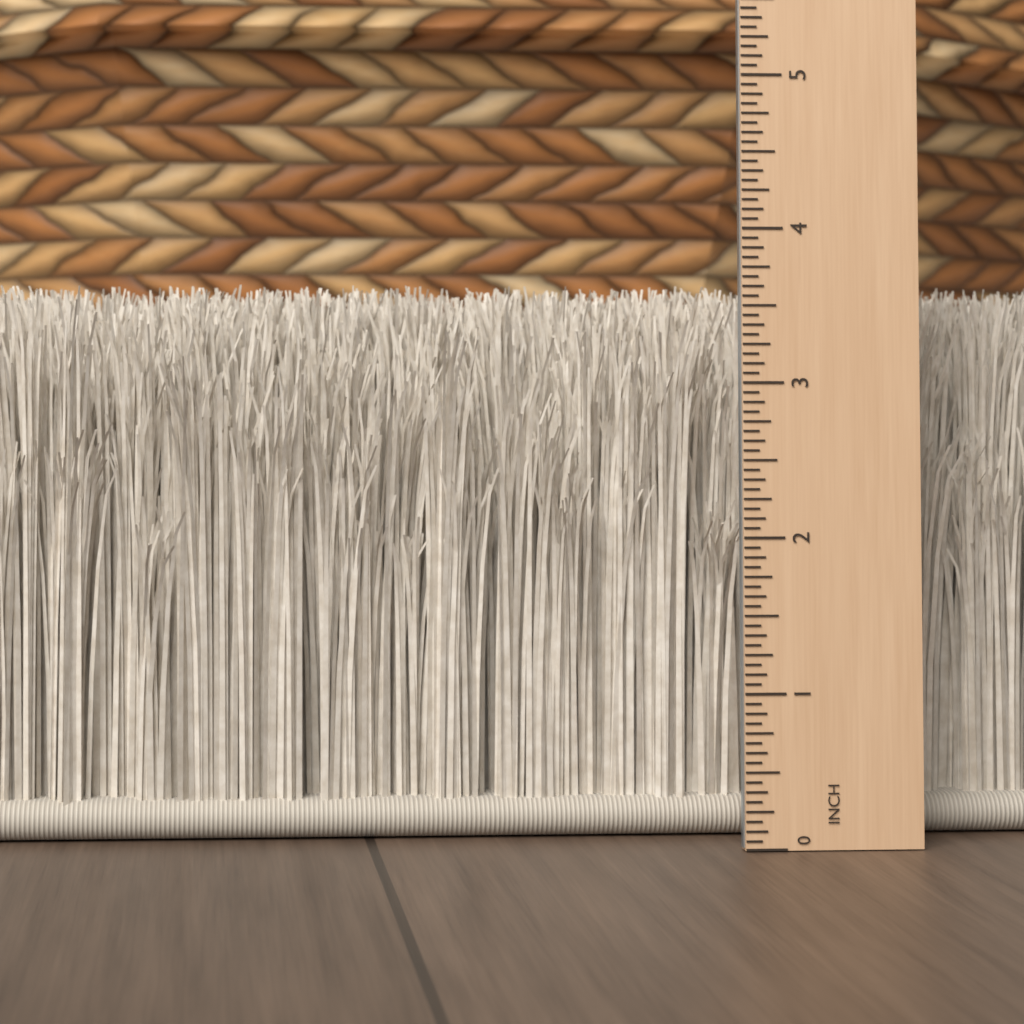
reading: 3.6875 in
